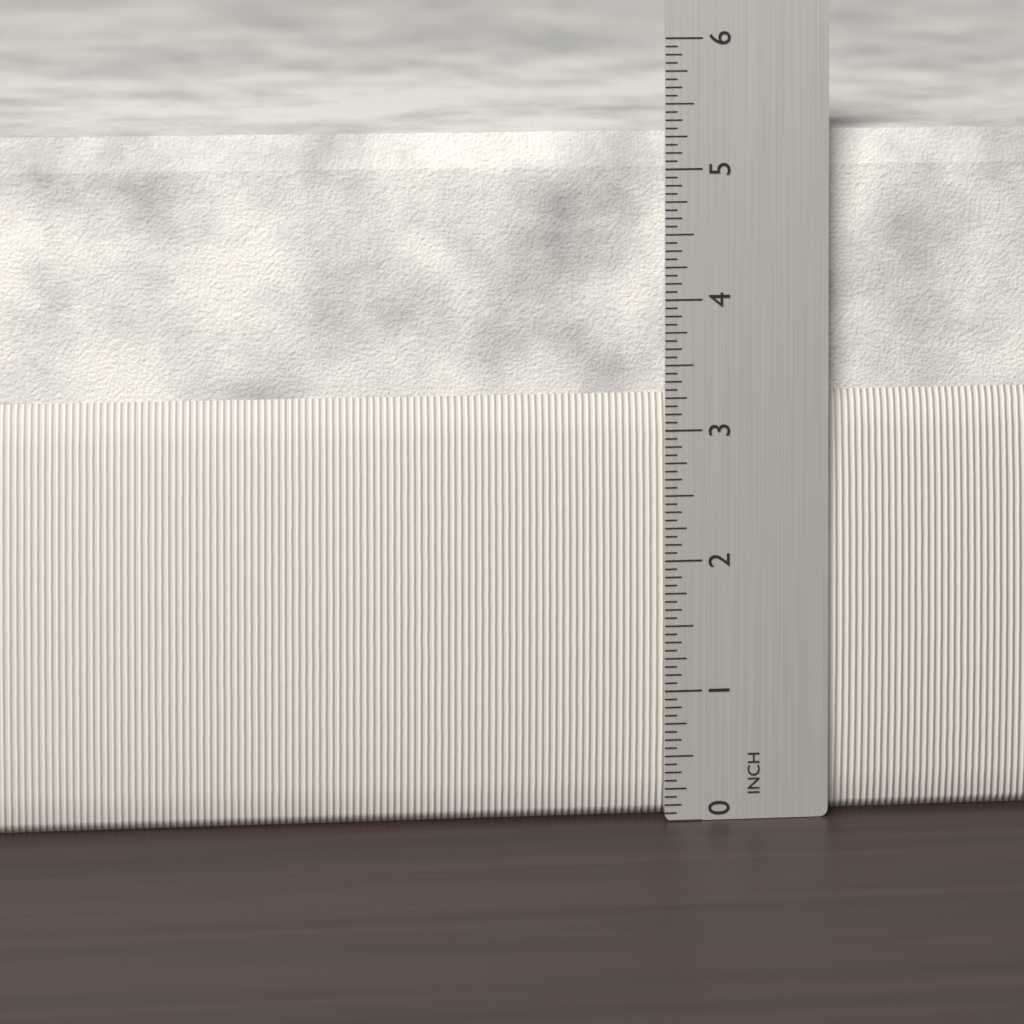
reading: 5.2500 in
